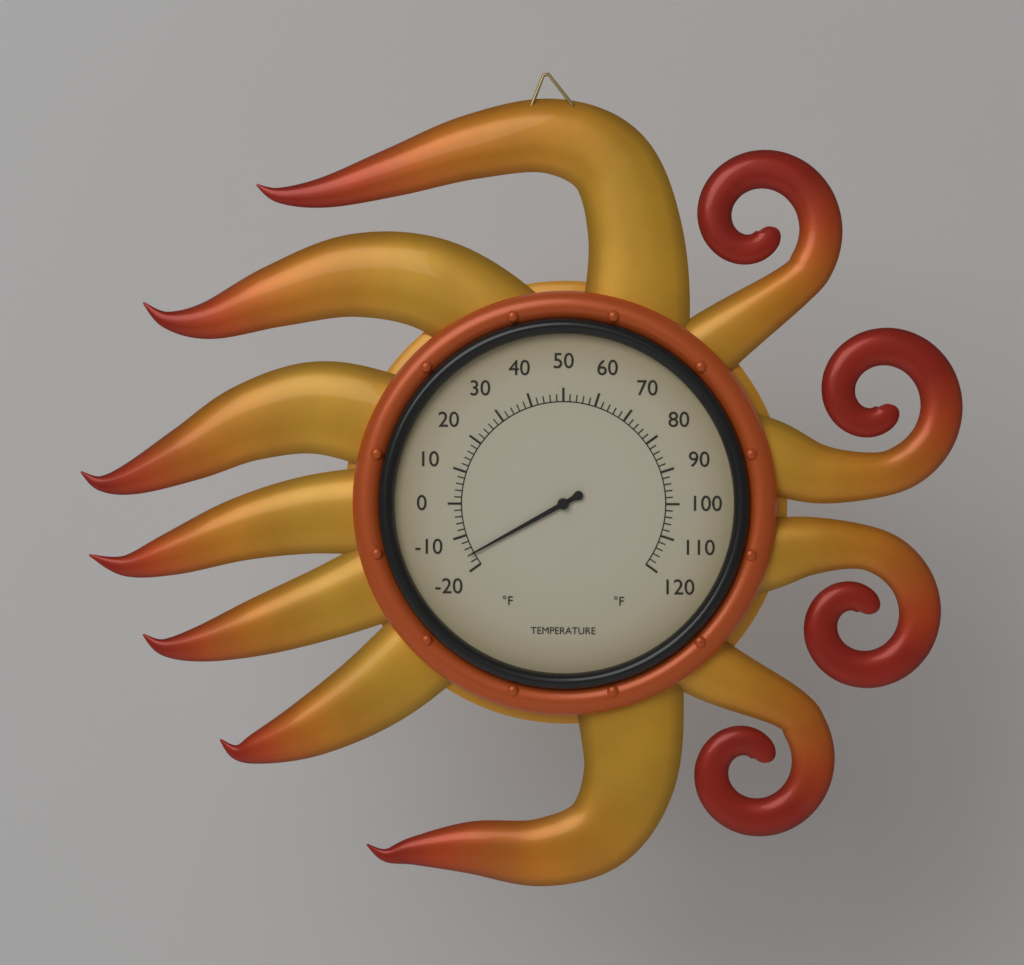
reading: -16 °F
